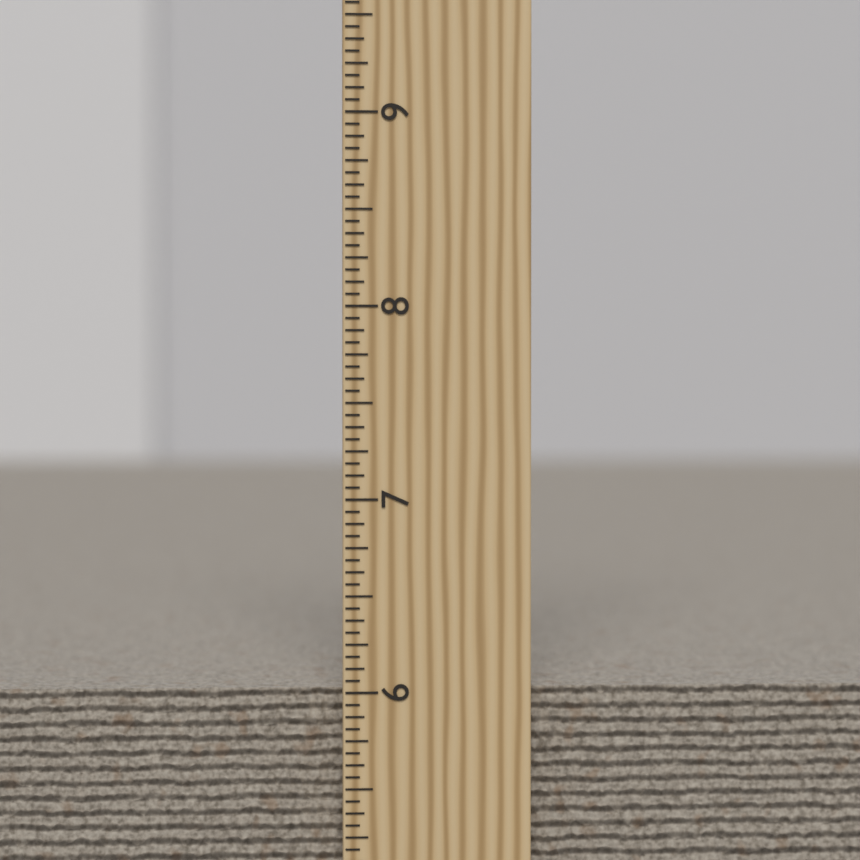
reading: 6.0000 inch
